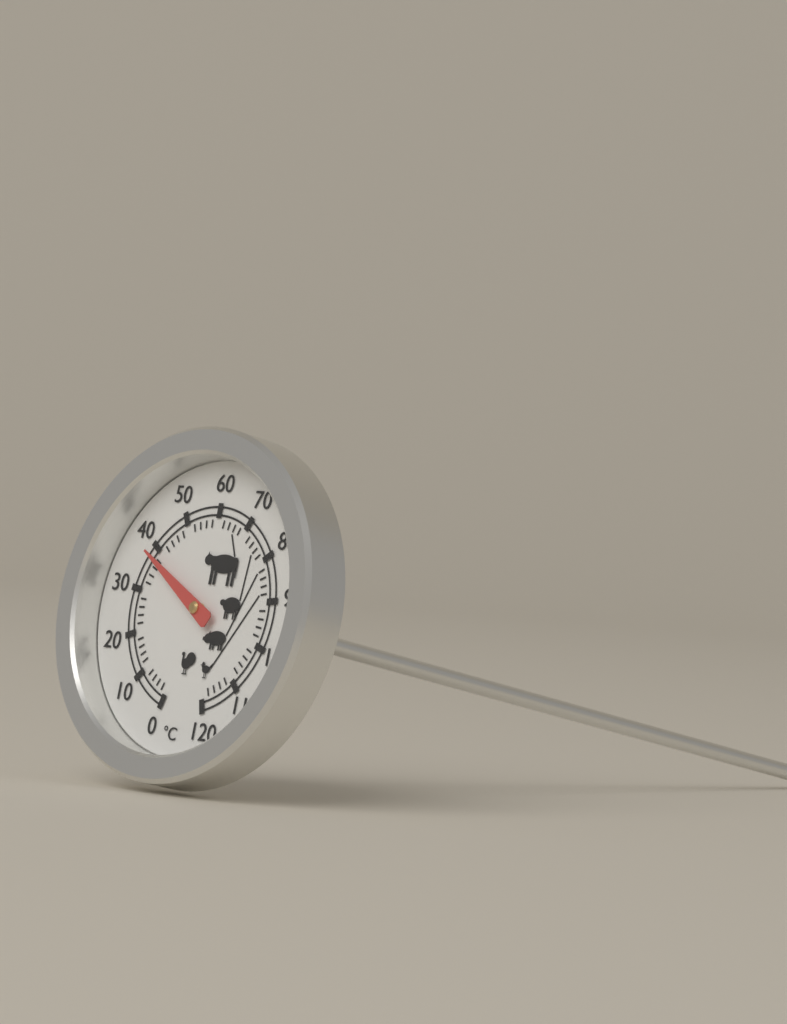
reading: 38 °C
